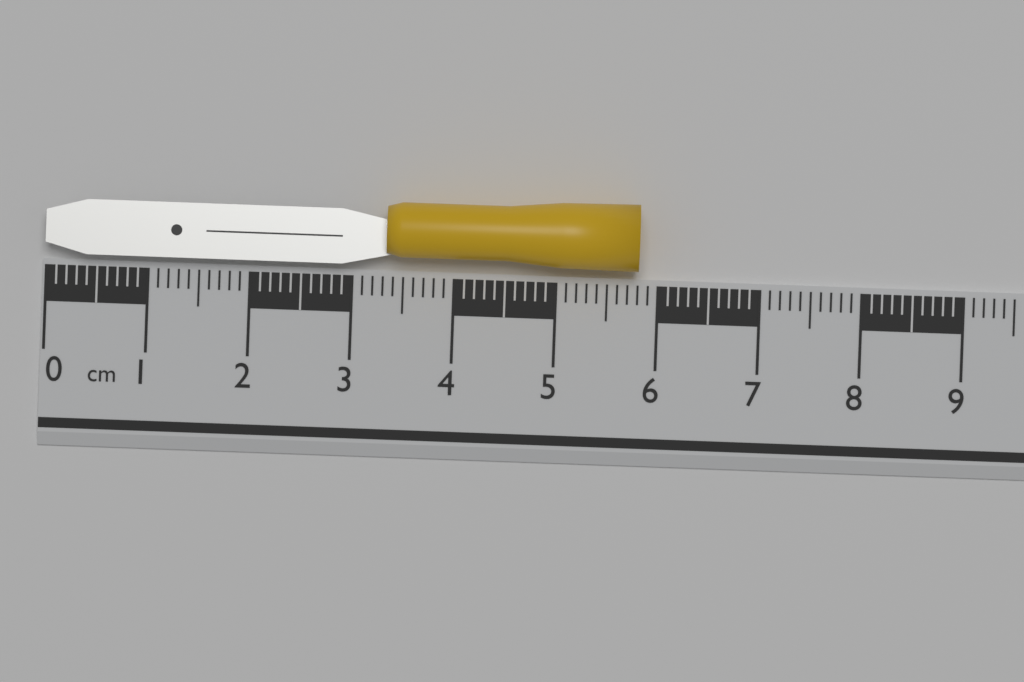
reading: 5.8 cm
